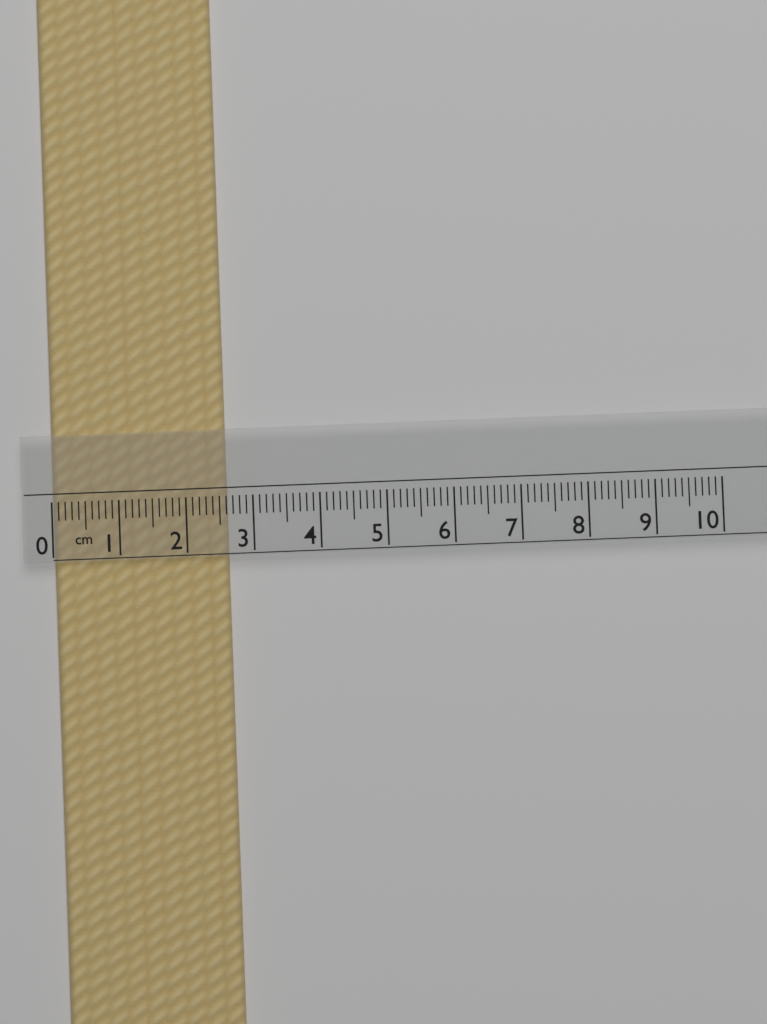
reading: 2.6 cm
